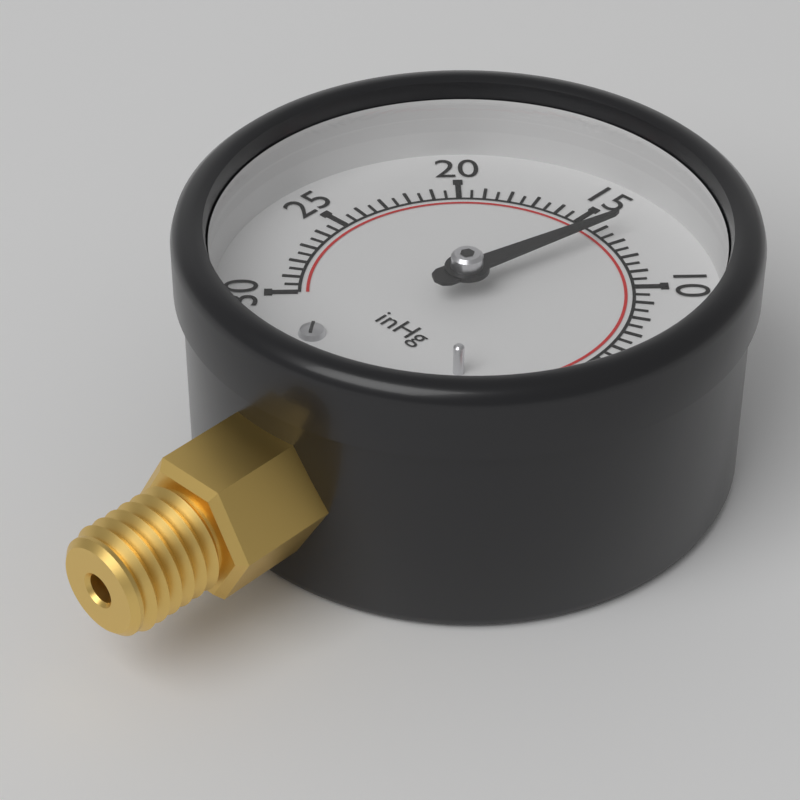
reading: 13.5 inHg
